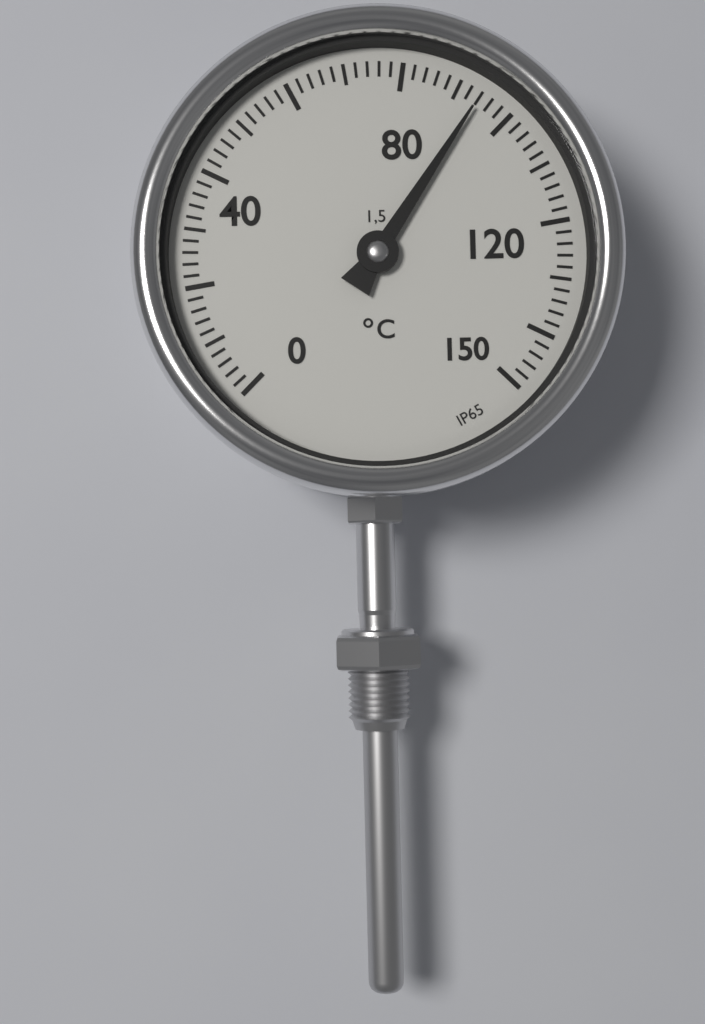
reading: 94 °C
